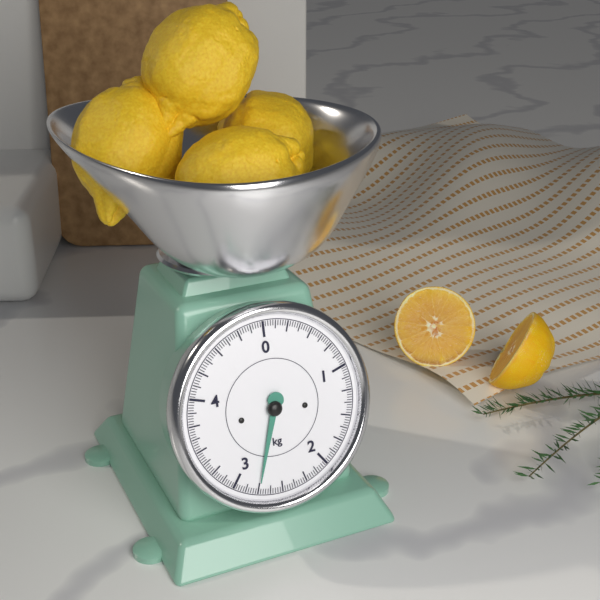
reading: 2.750 kg
